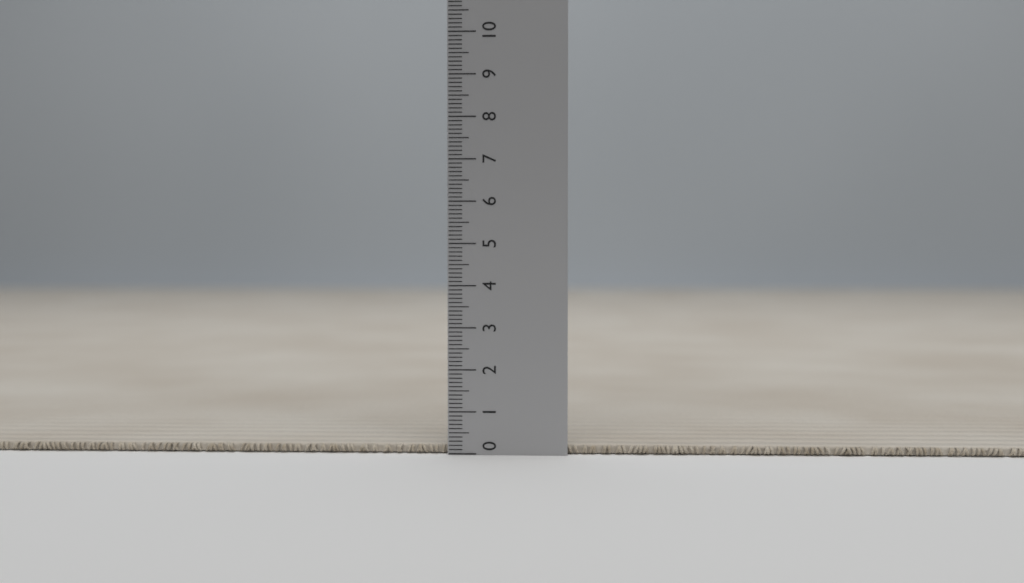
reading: 0.2 (no unit)
